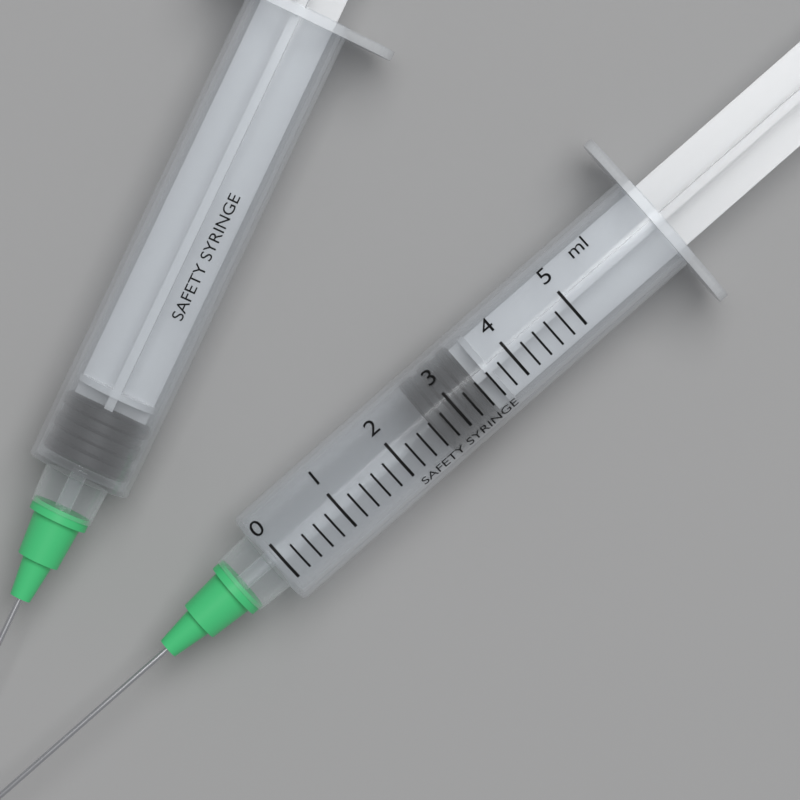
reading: 2.6 ml
